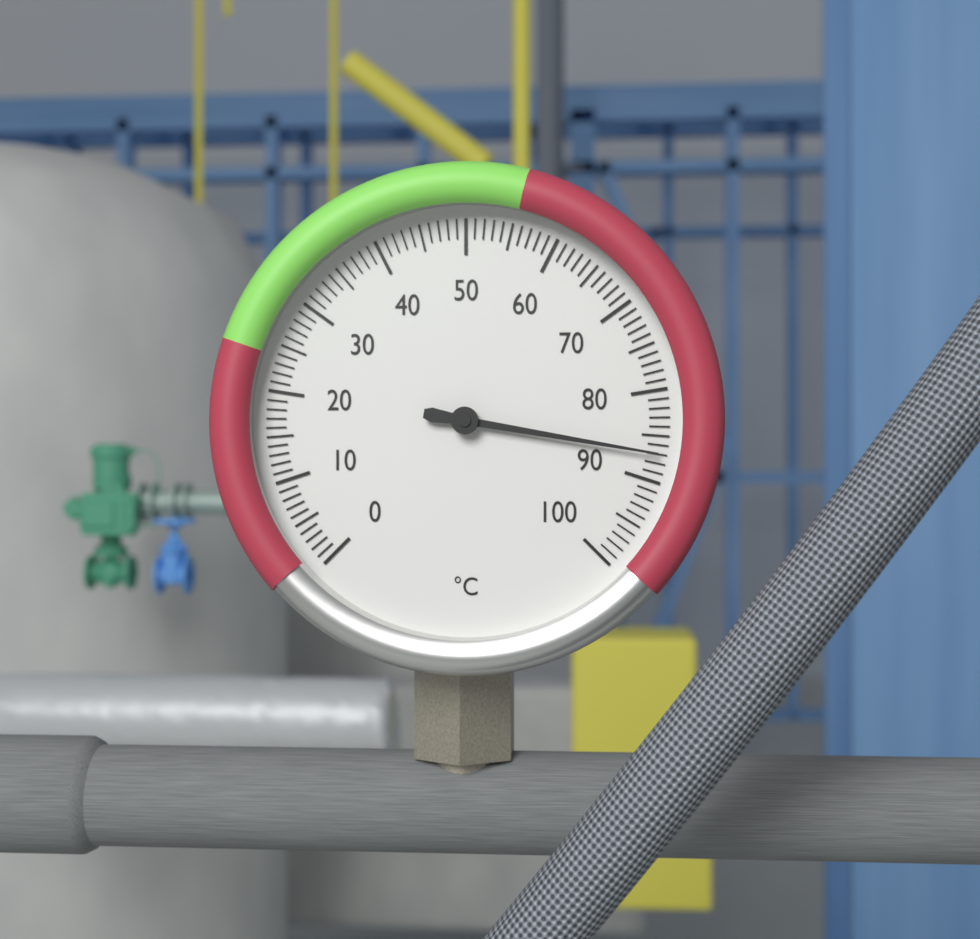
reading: 87 °C
